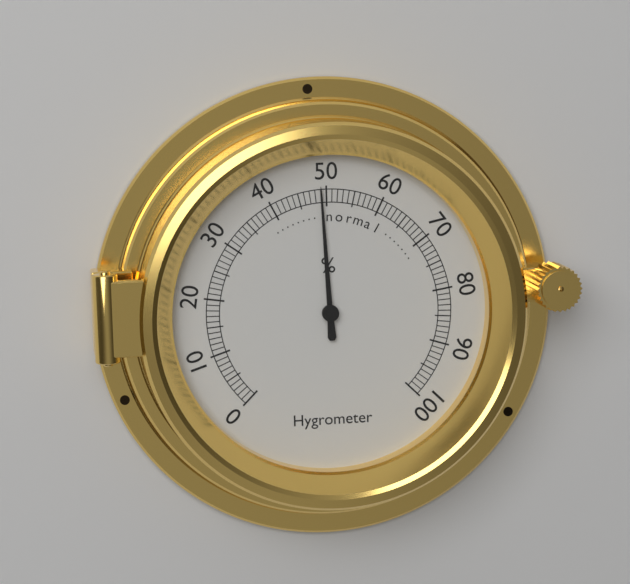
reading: 49 %
